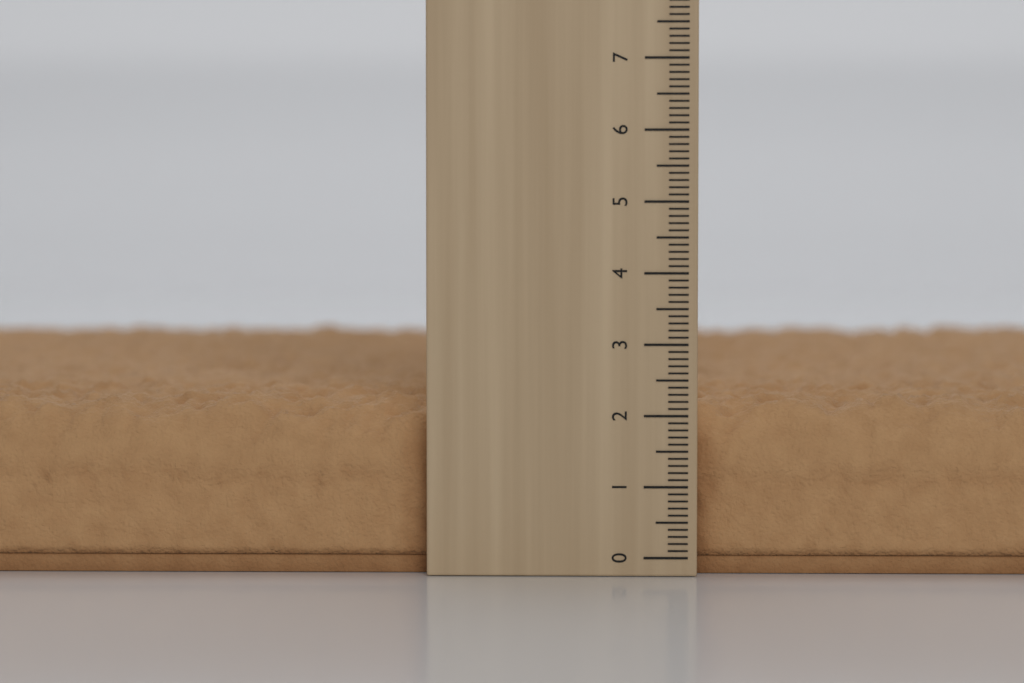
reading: 2.3 cm
